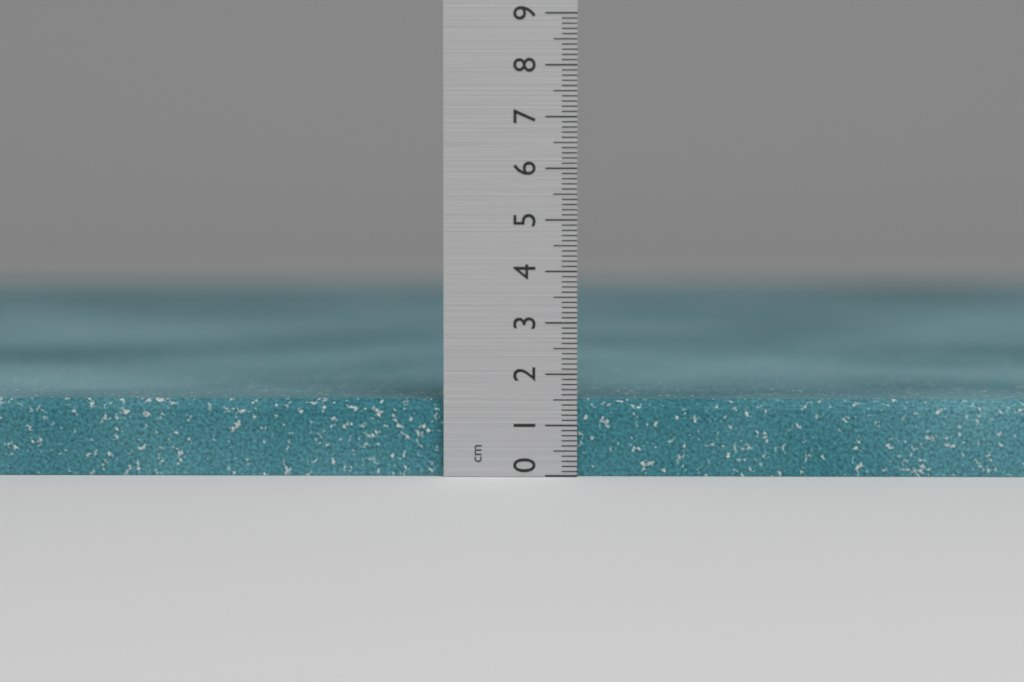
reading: 1.5 cm
